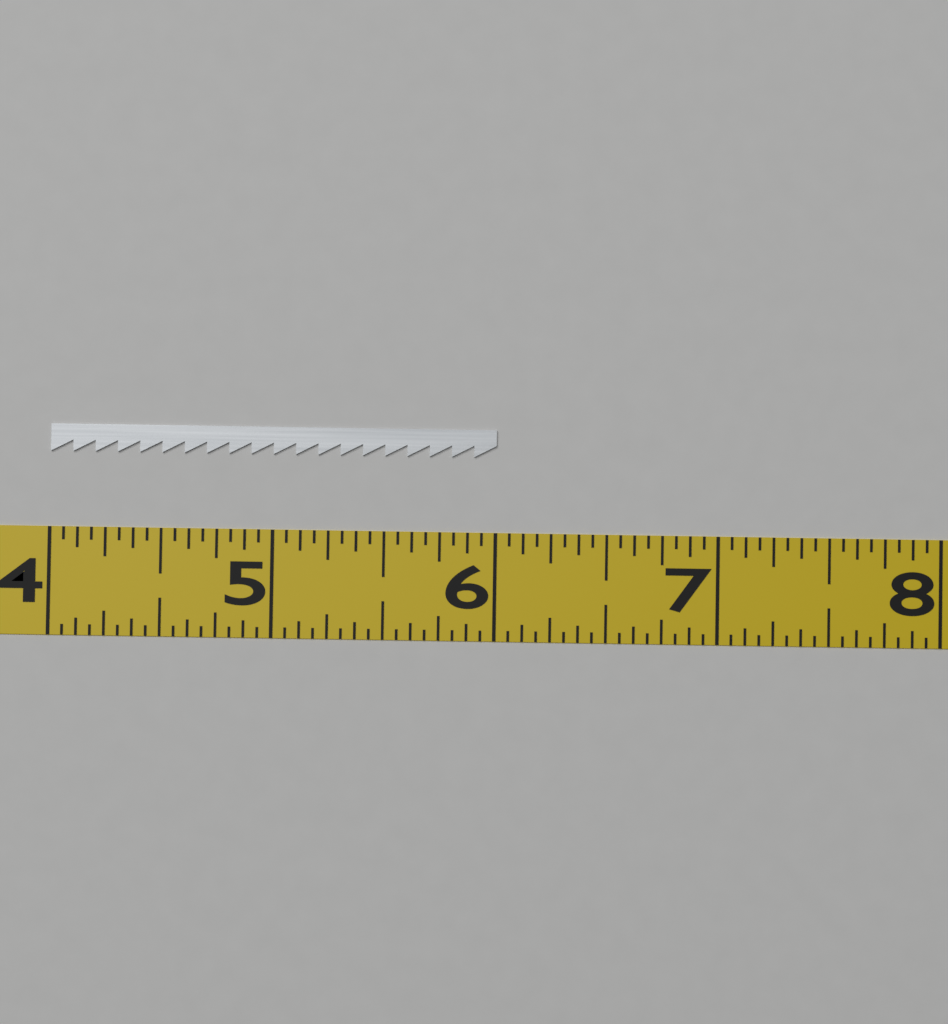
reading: 6.0000 (no unit)
